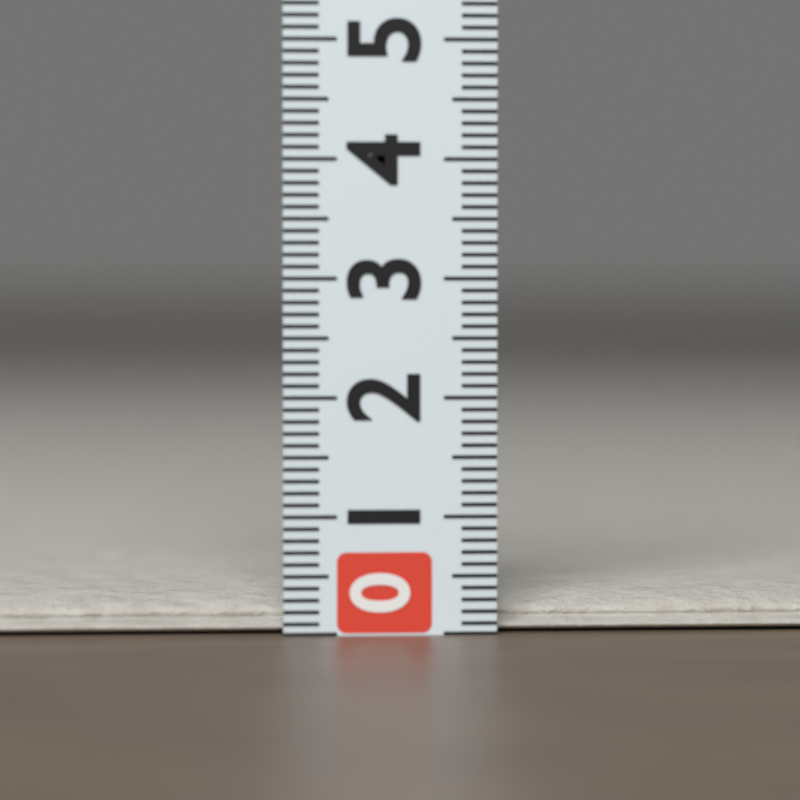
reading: 0.3 (no unit)
